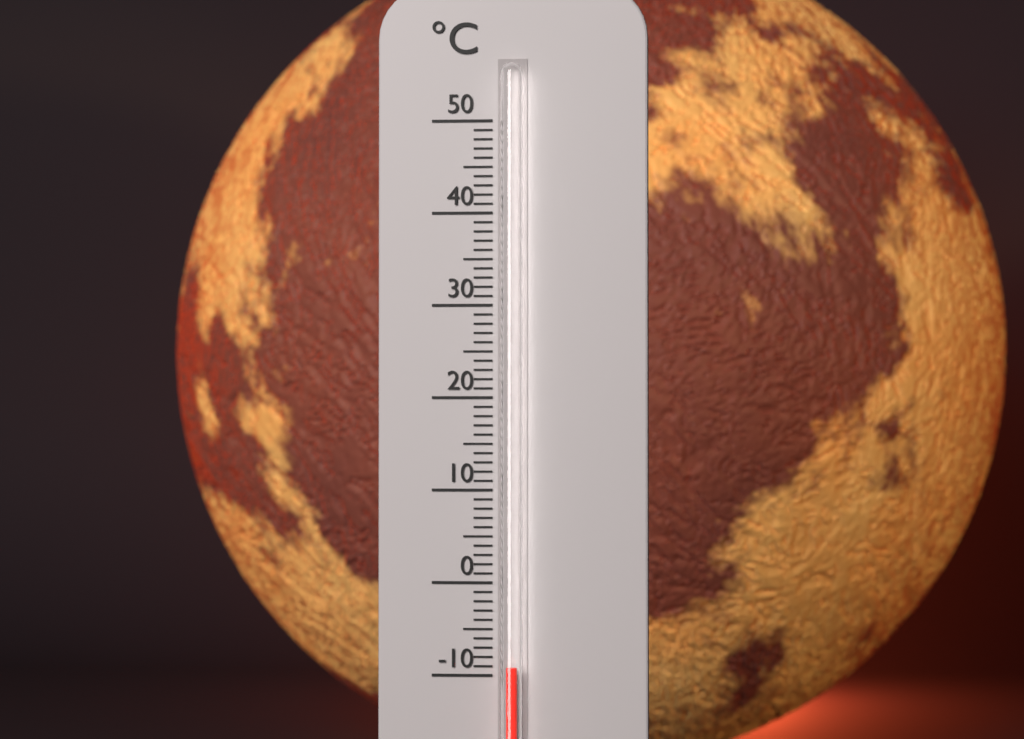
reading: -9 °C
